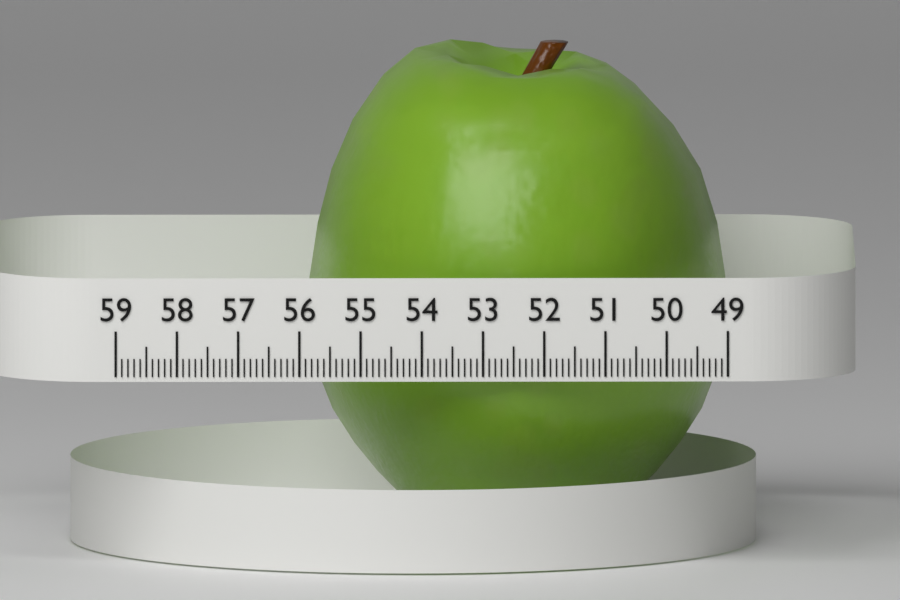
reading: 55.8 (no unit)
